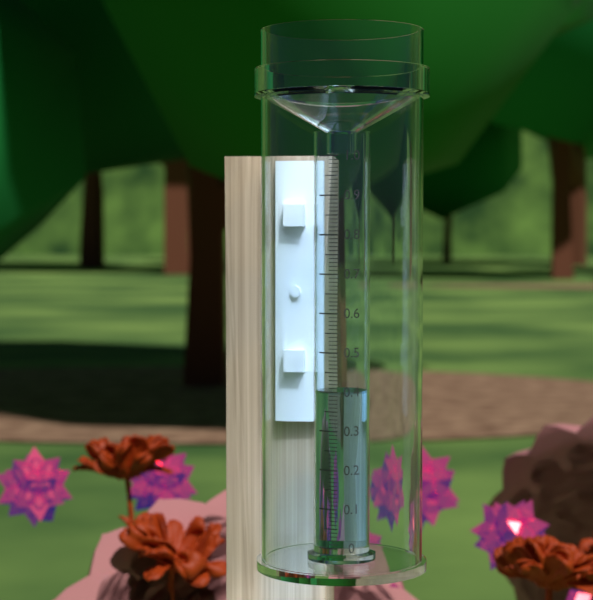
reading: 0.40 (no unit)
